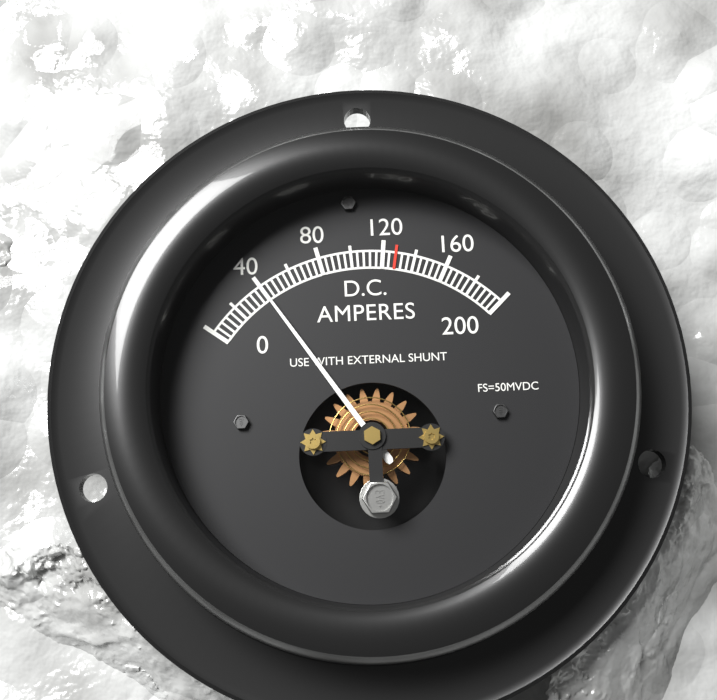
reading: 40 A
